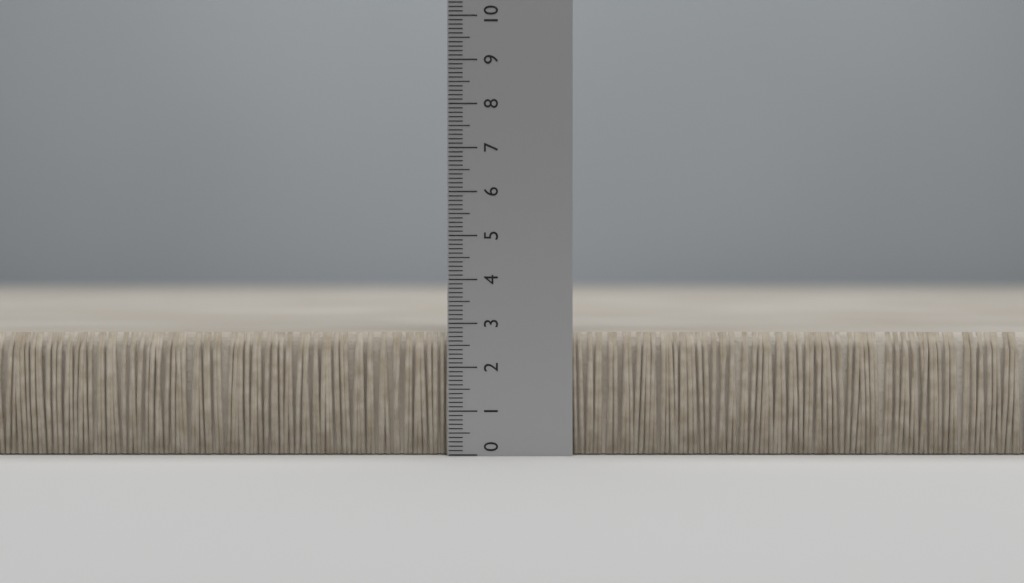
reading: 2.8 (no unit)
